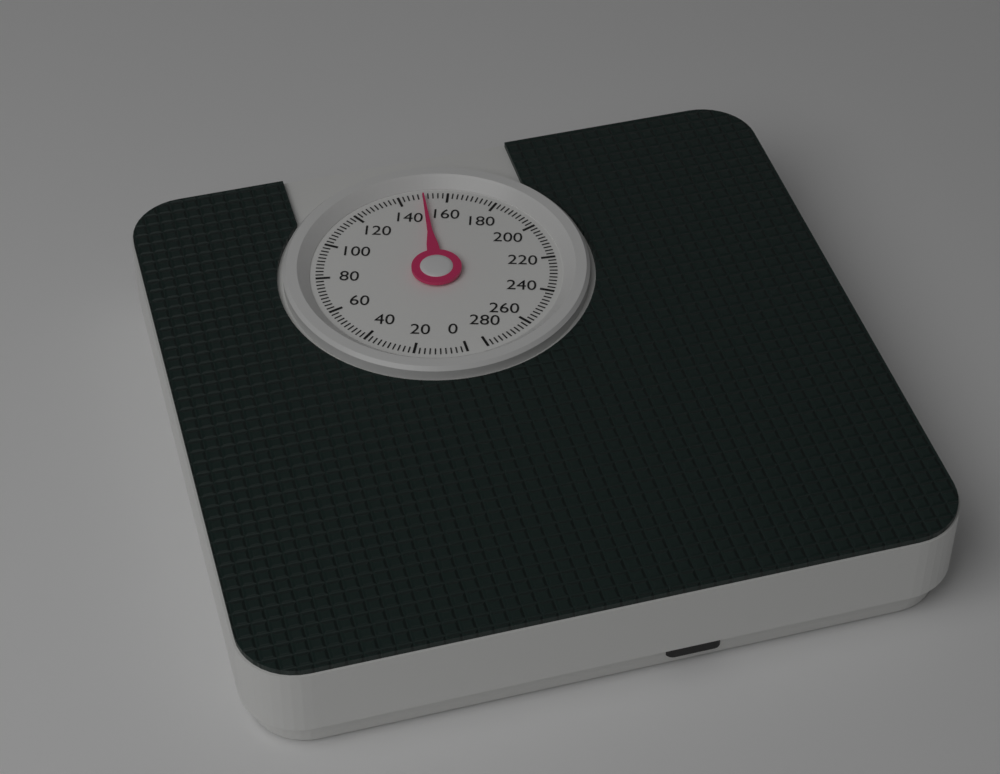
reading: 150 (no unit)
